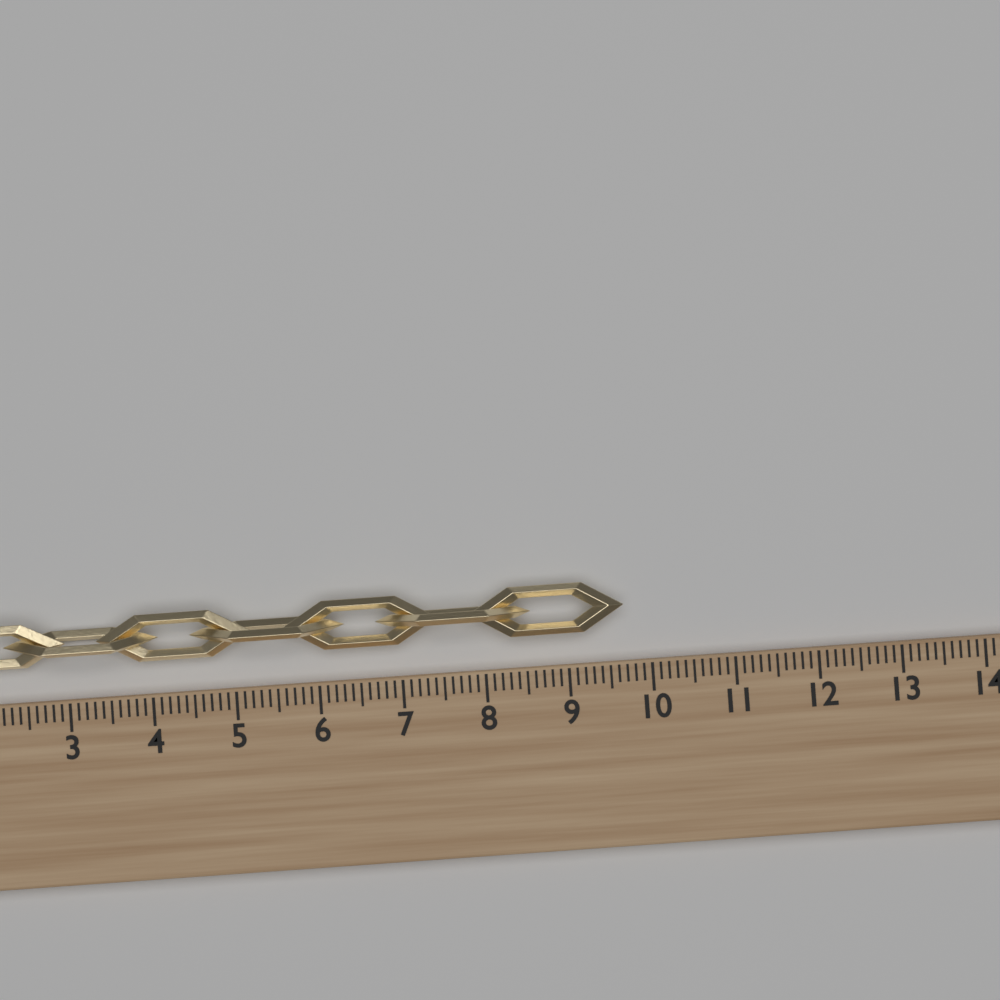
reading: 9.7 (no unit)
